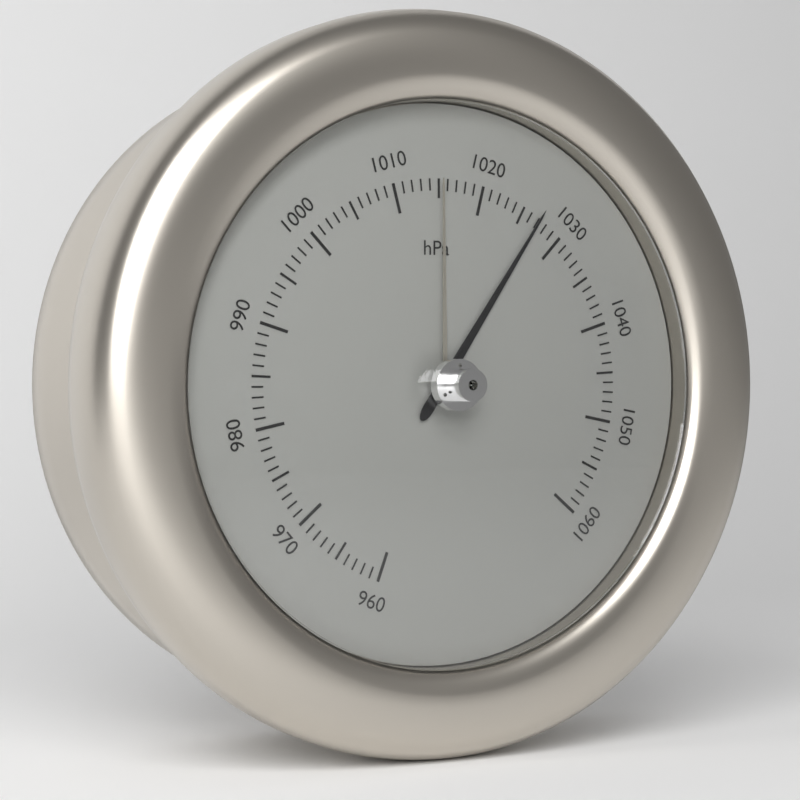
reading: 1027 hPa
